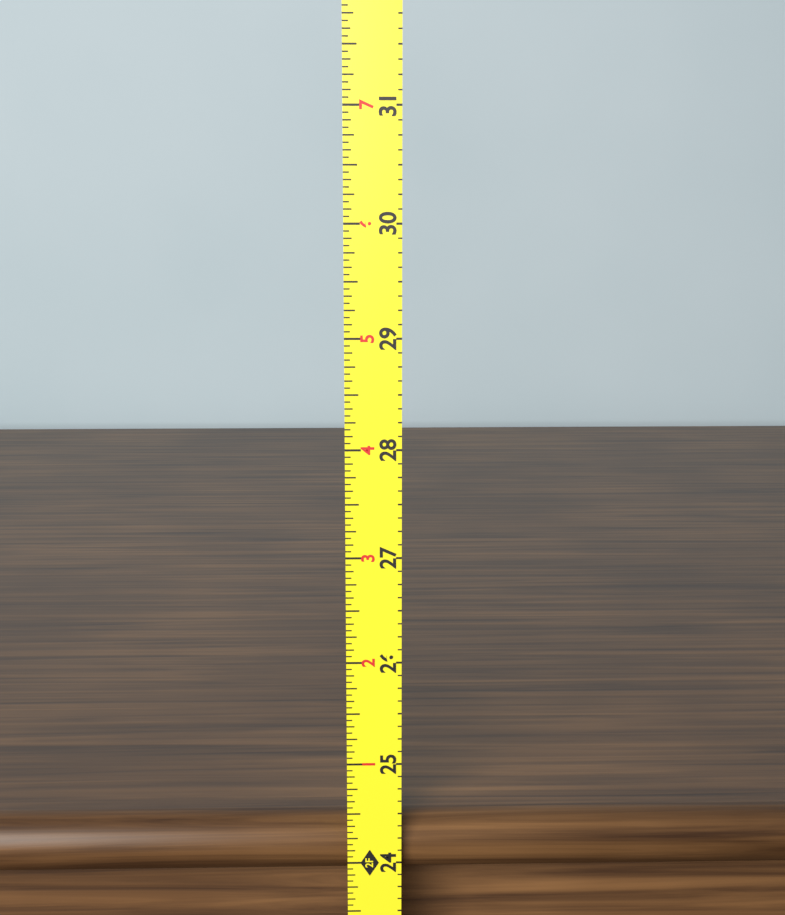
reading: 24.3750 in
